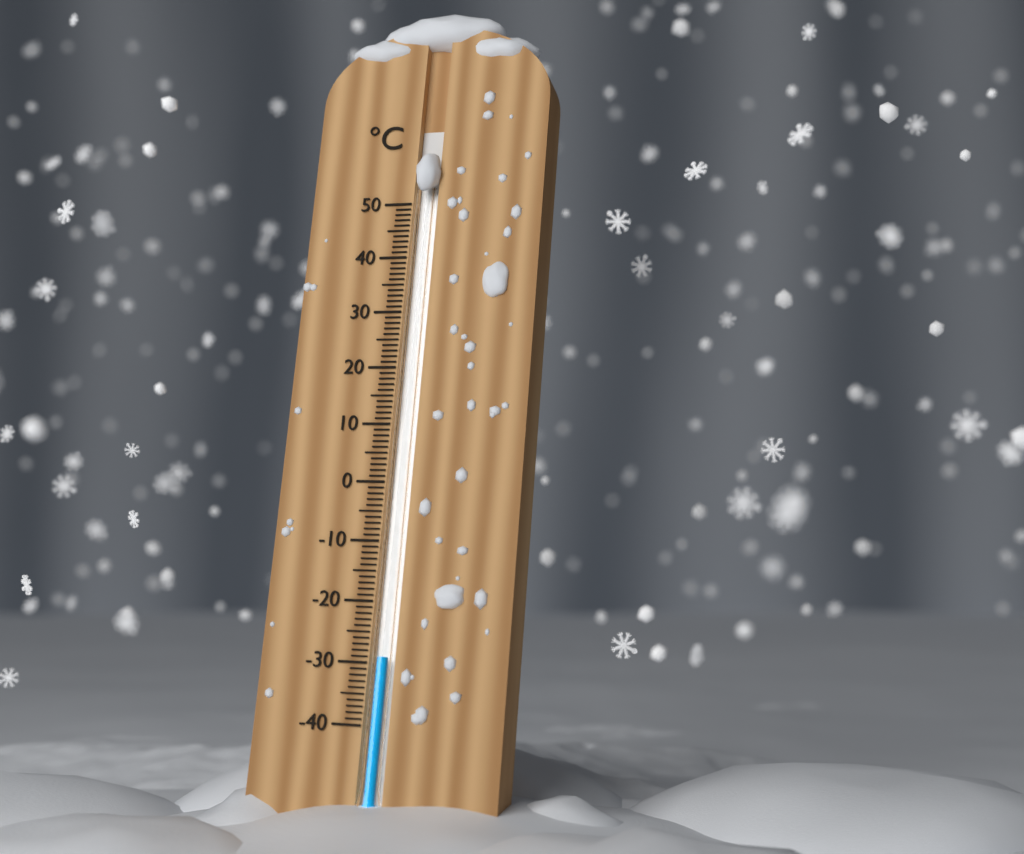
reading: -29 °C
